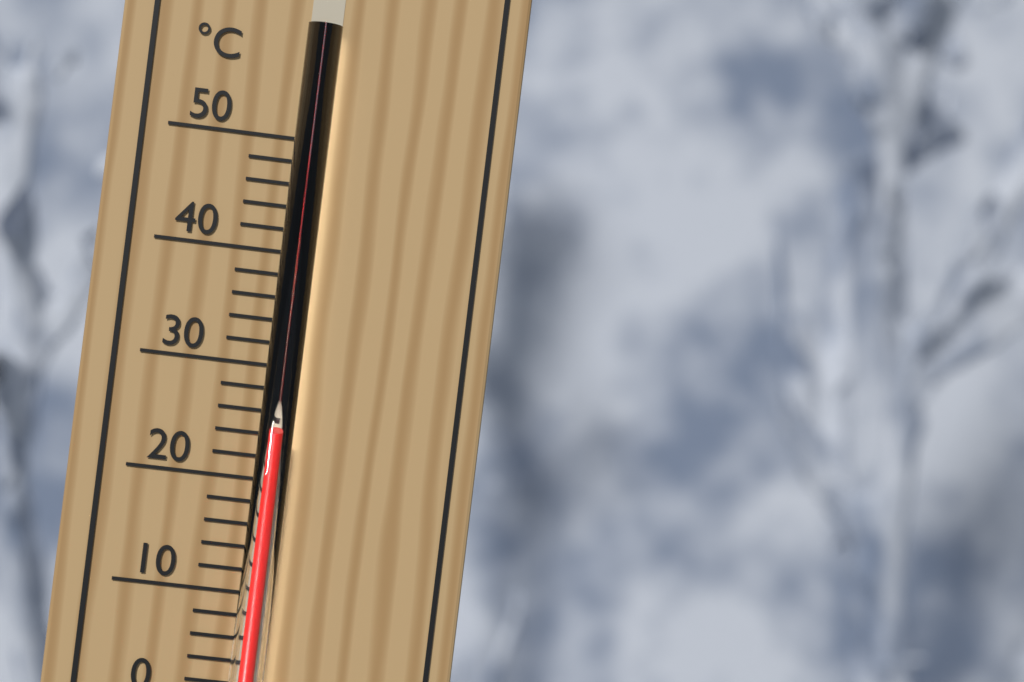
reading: 24 °C
